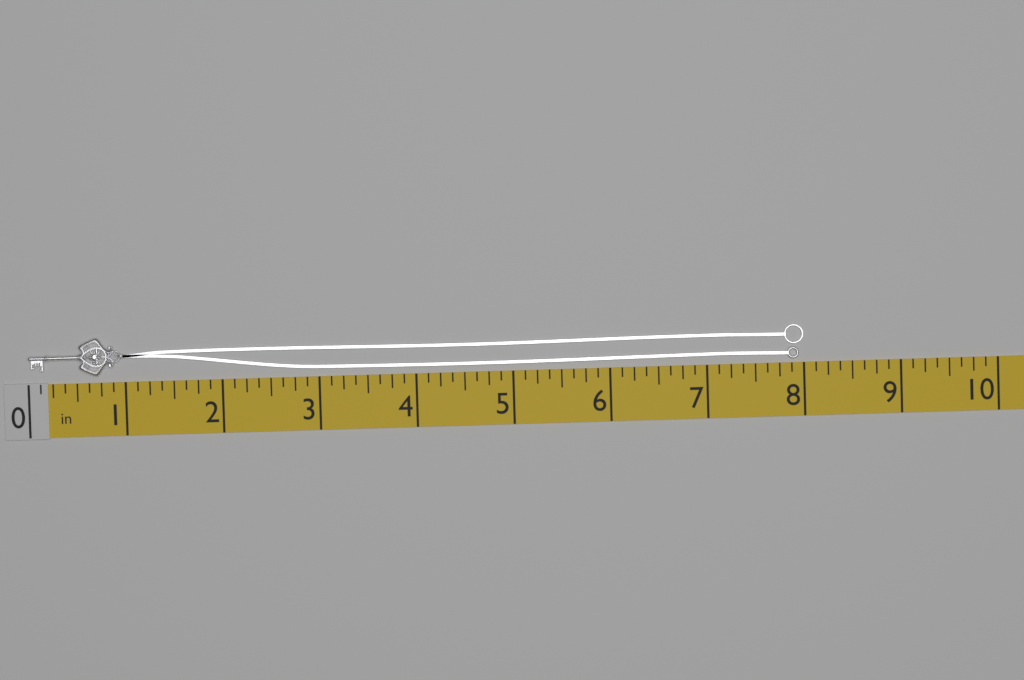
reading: 8.000 in
